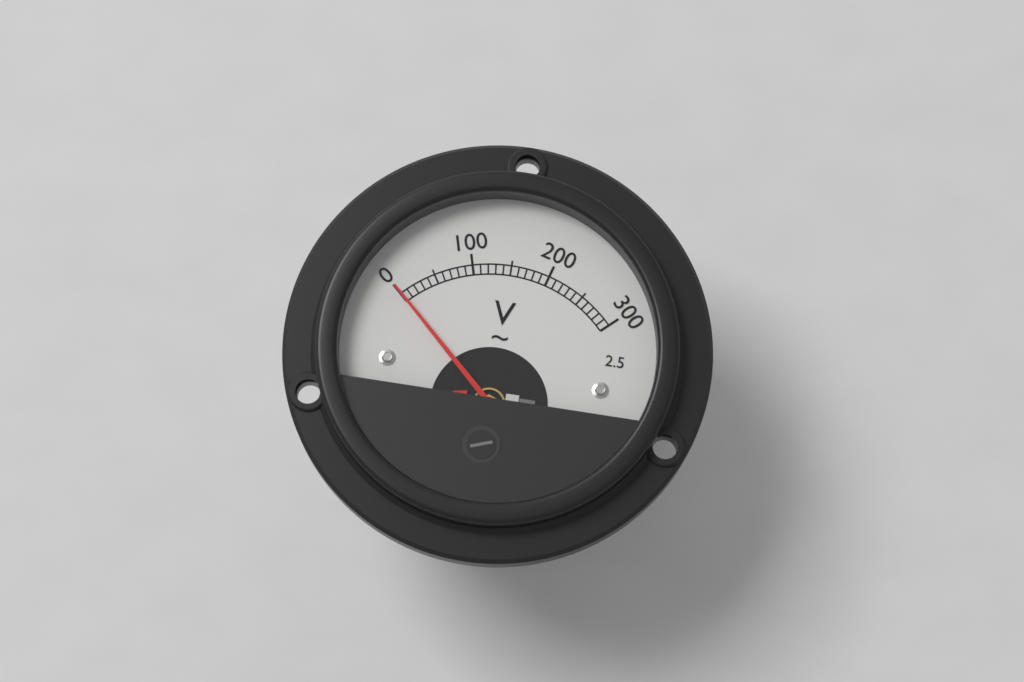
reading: 0 V
